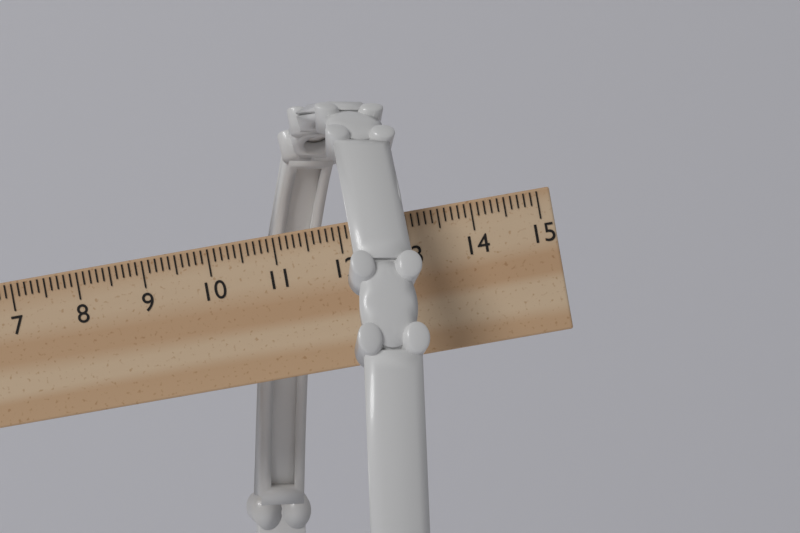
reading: 13.2 cm
